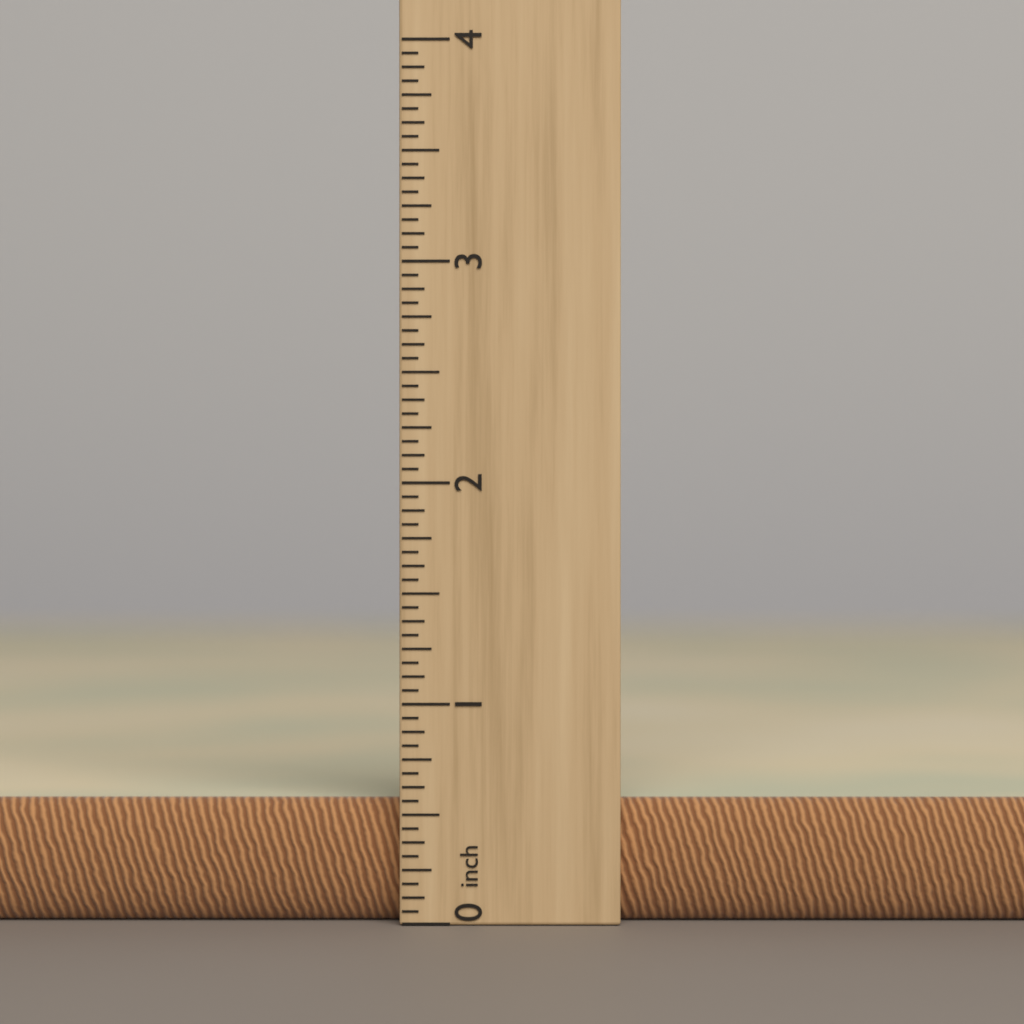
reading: 0.5625 inch
